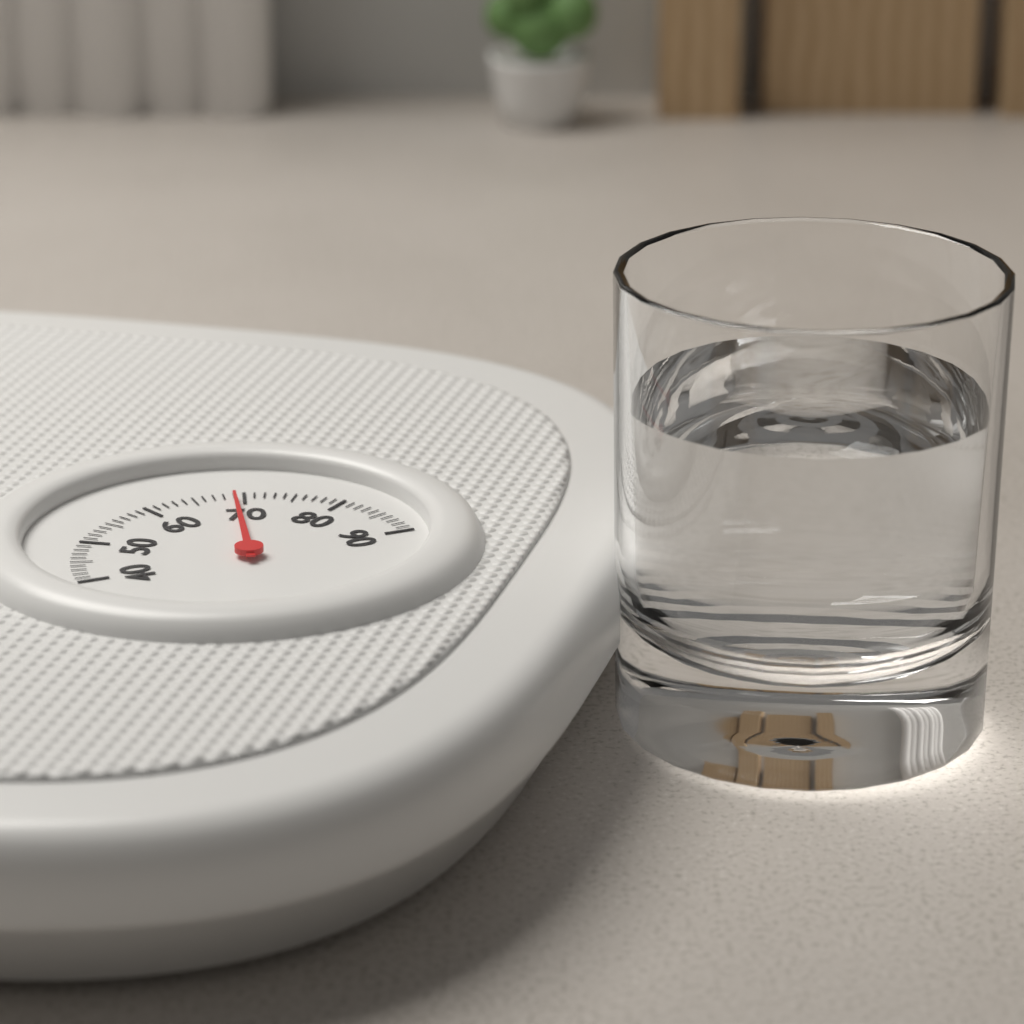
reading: 69 (no unit)
